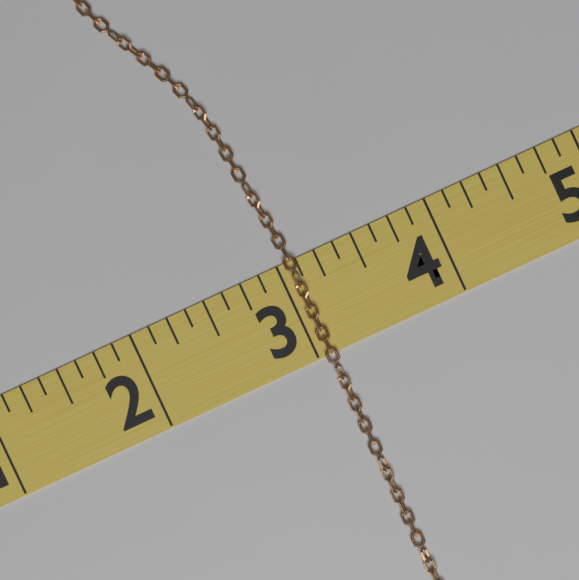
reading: 3.125 (no unit)
